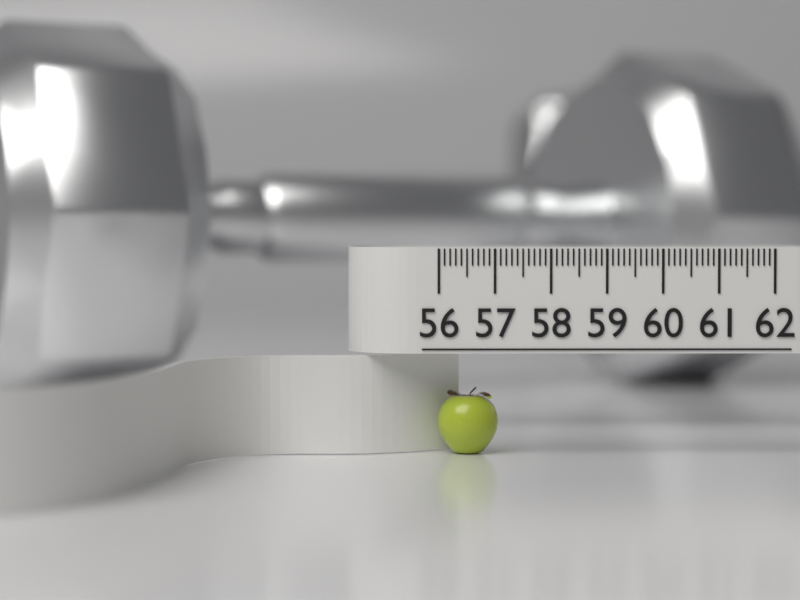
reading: 57.1 (no unit)
